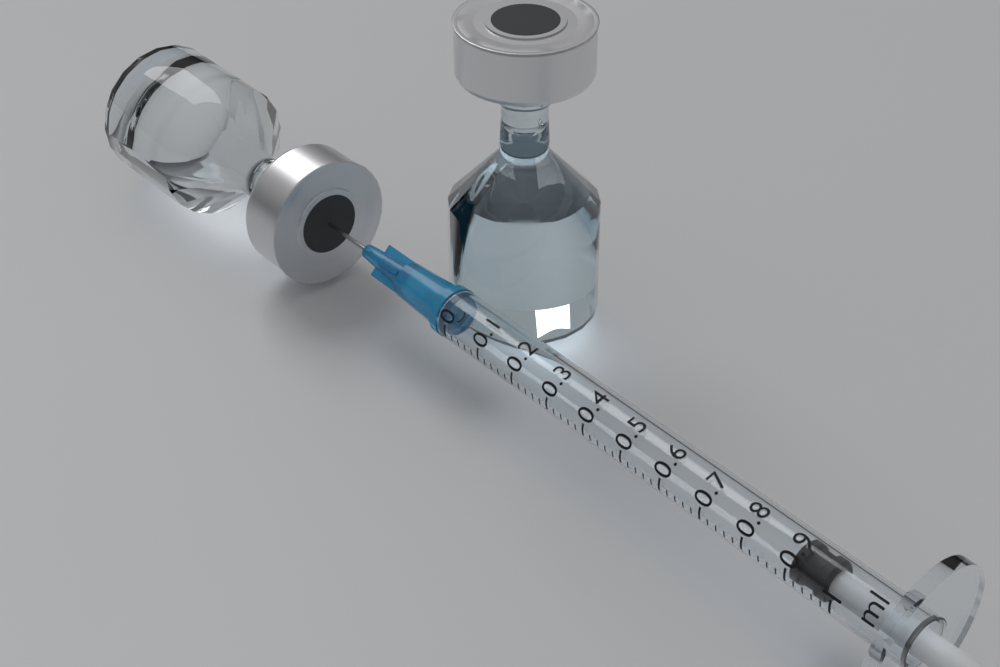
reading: 0.90 ml
